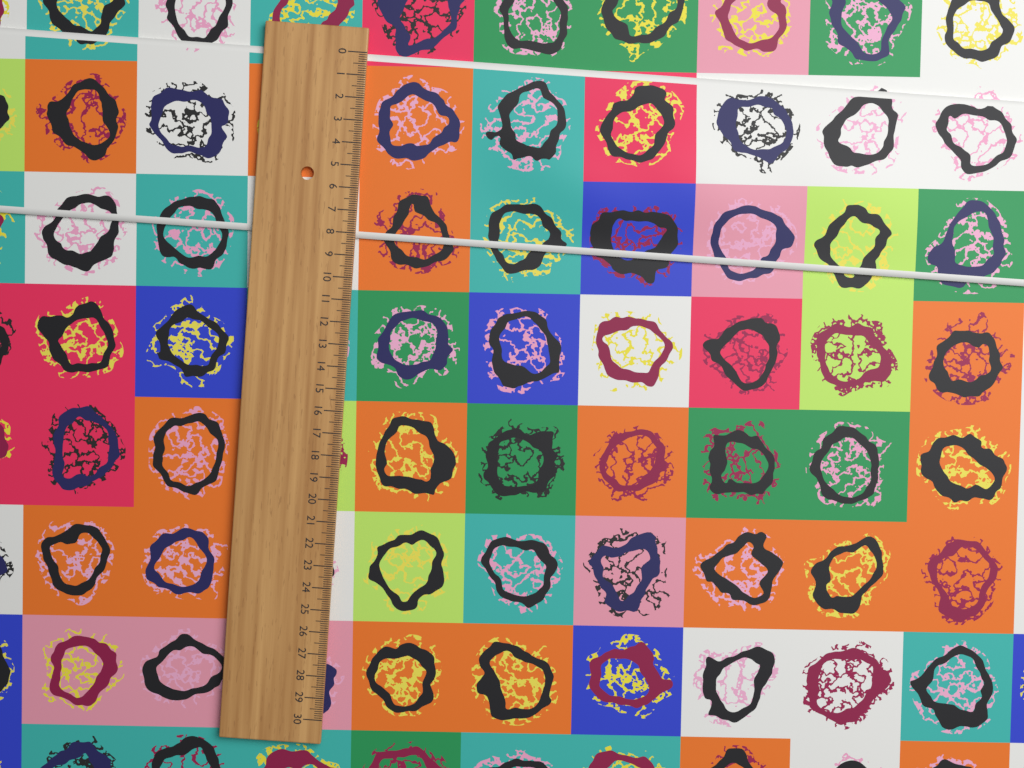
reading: 8.2 (no unit)
